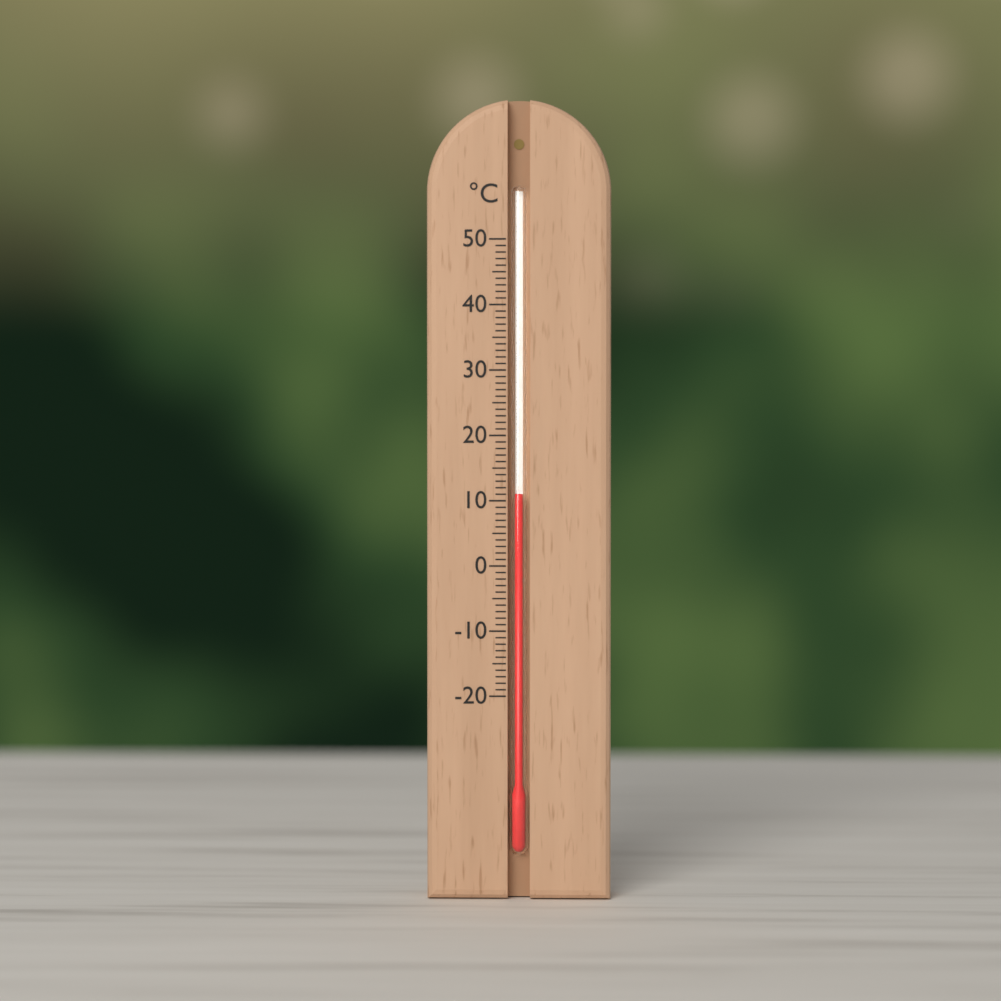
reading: 11 °C
